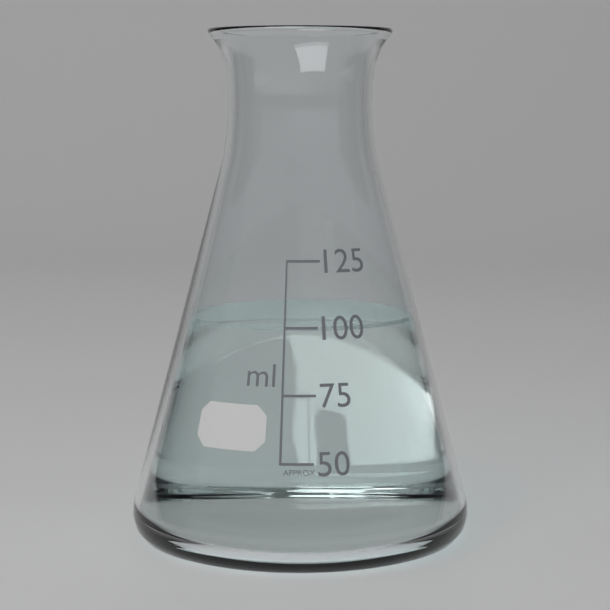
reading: 100 ml
